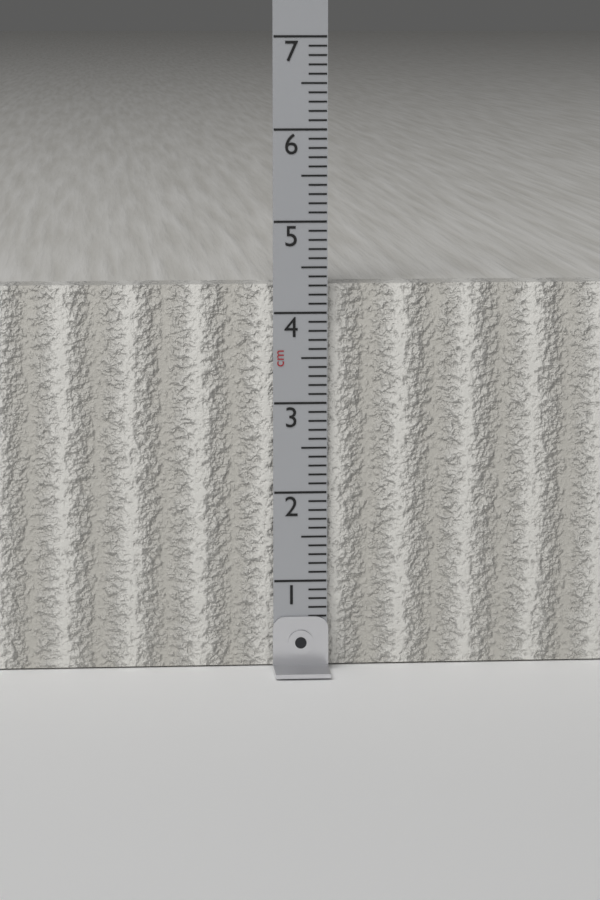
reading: 4.3 cm
